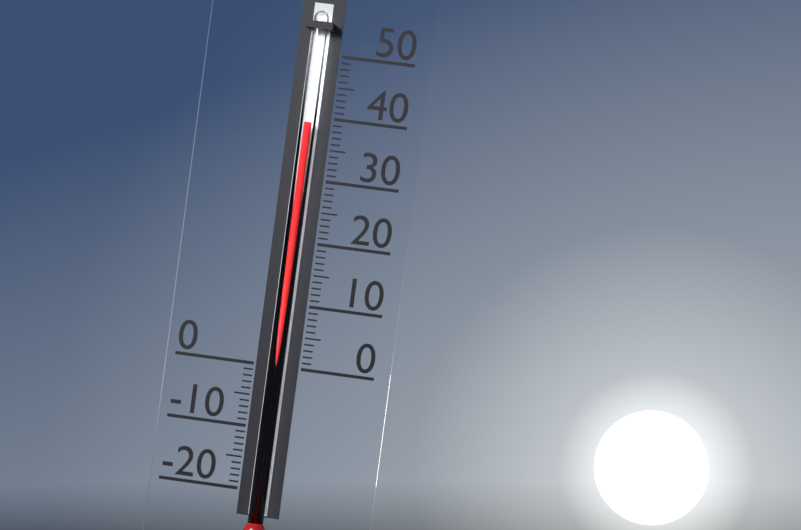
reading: 39 (no unit)
